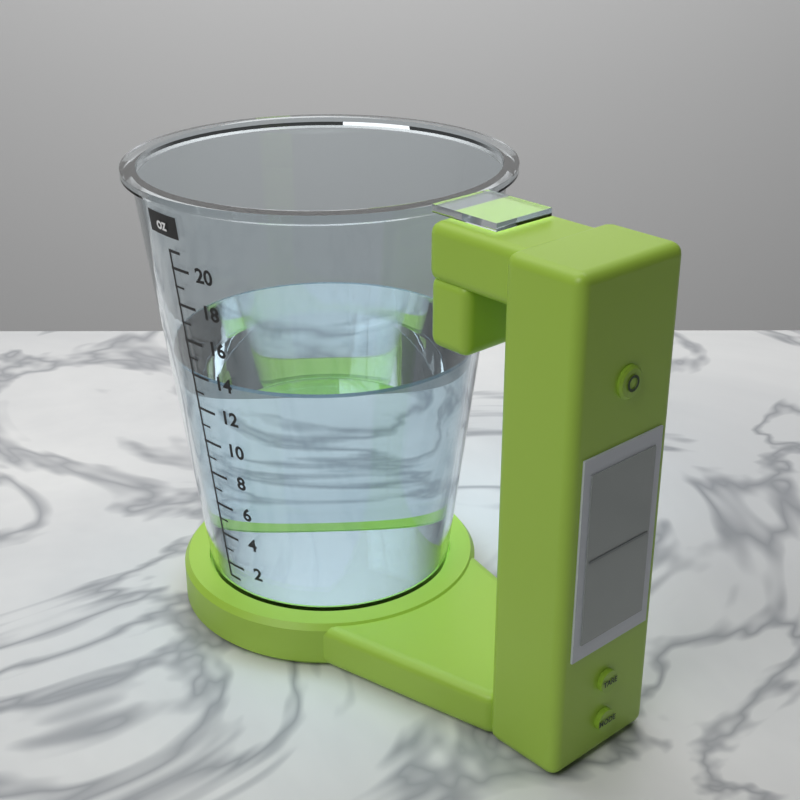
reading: 14 oz
